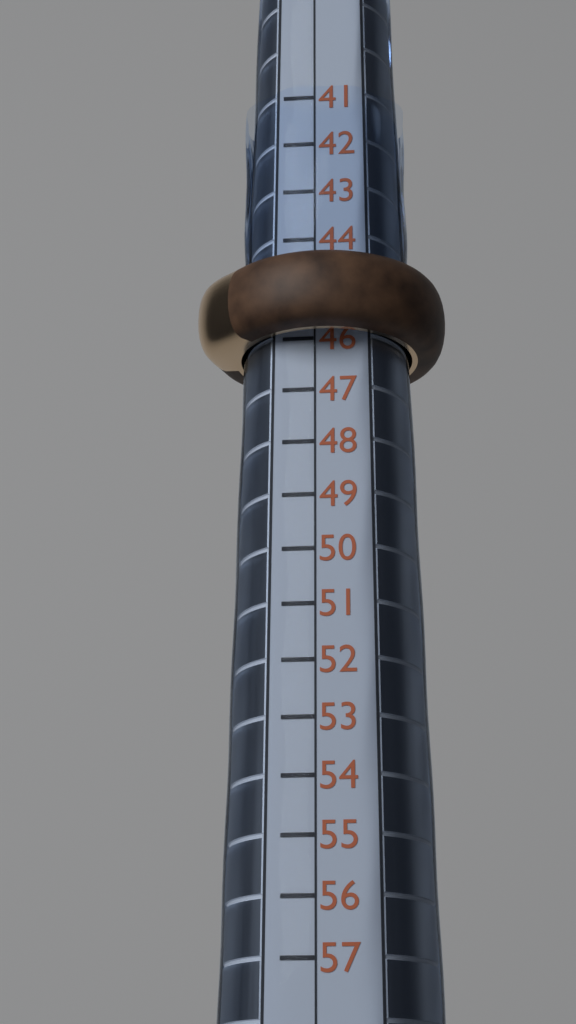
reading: 46 (no unit)
